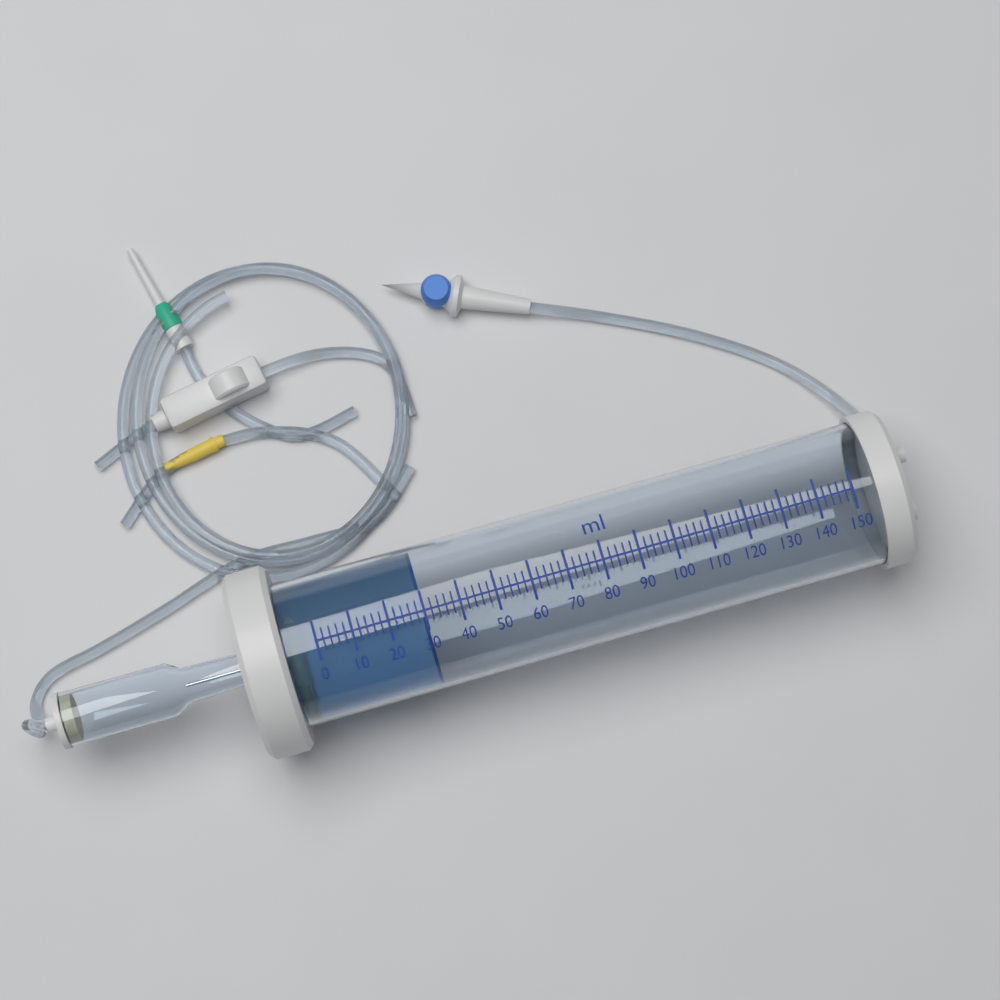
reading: 30 ml
